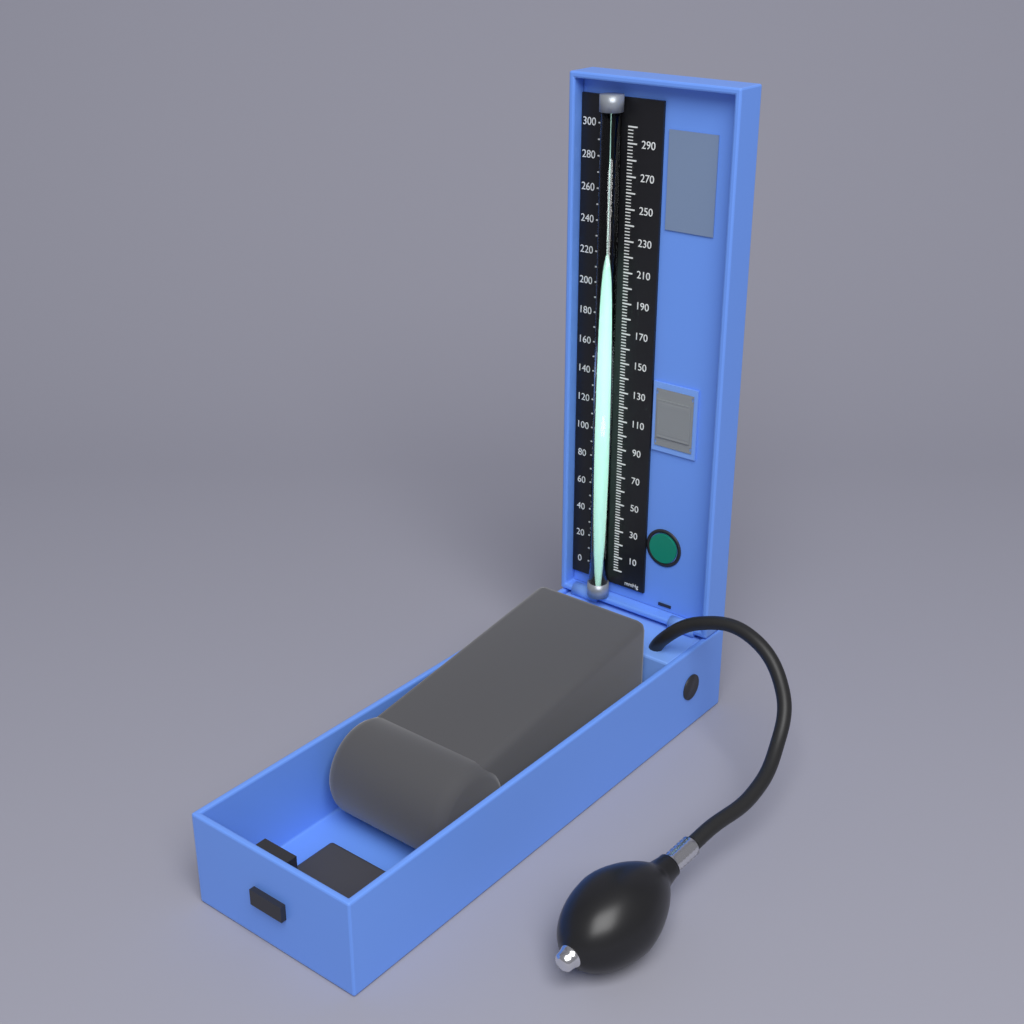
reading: 218 mmHg
